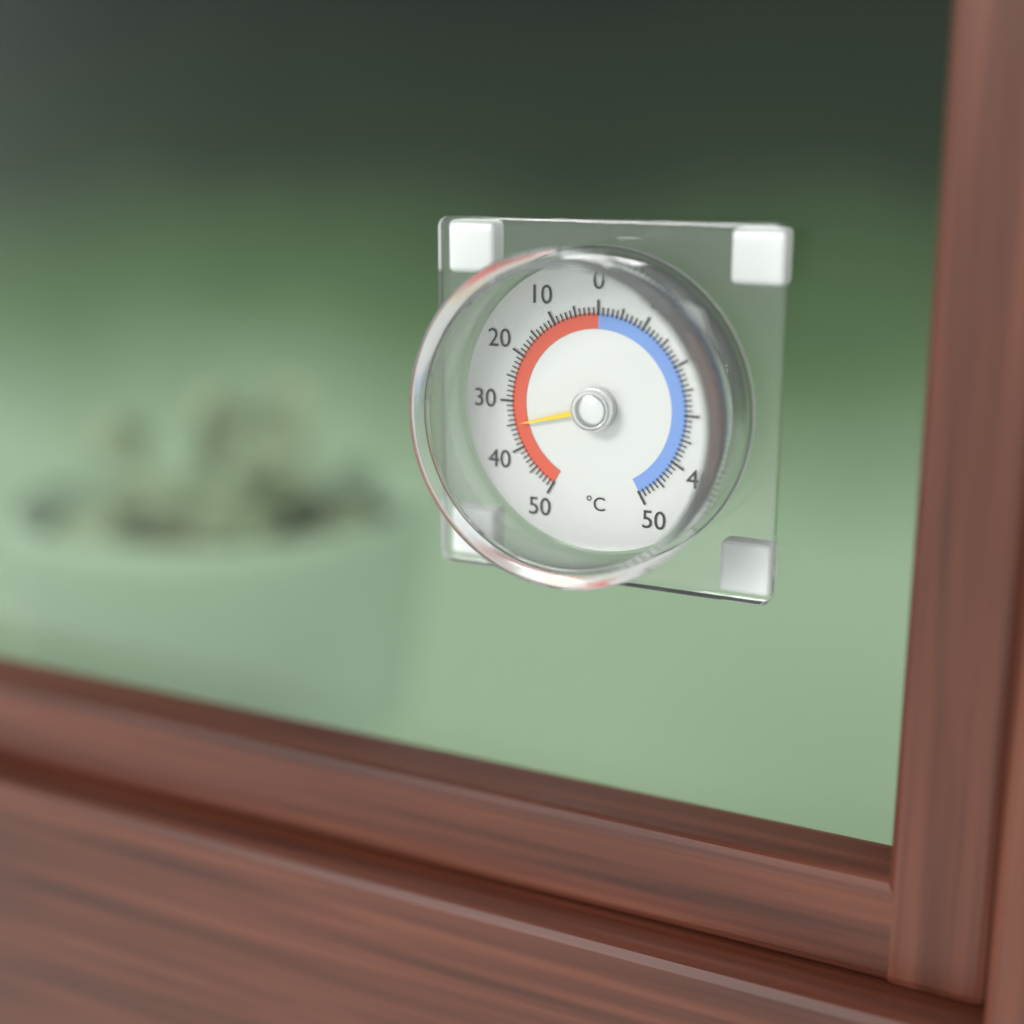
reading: 35 °C
